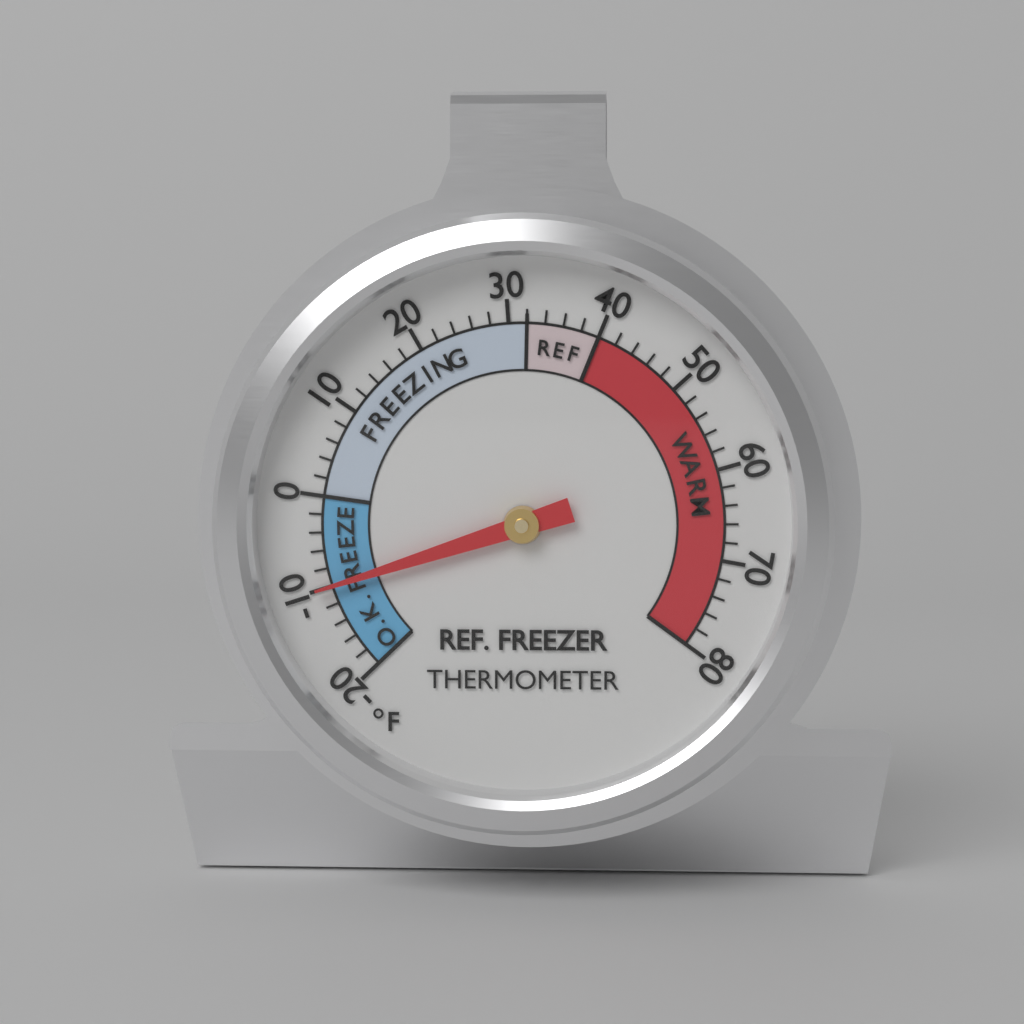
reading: -10 °F
